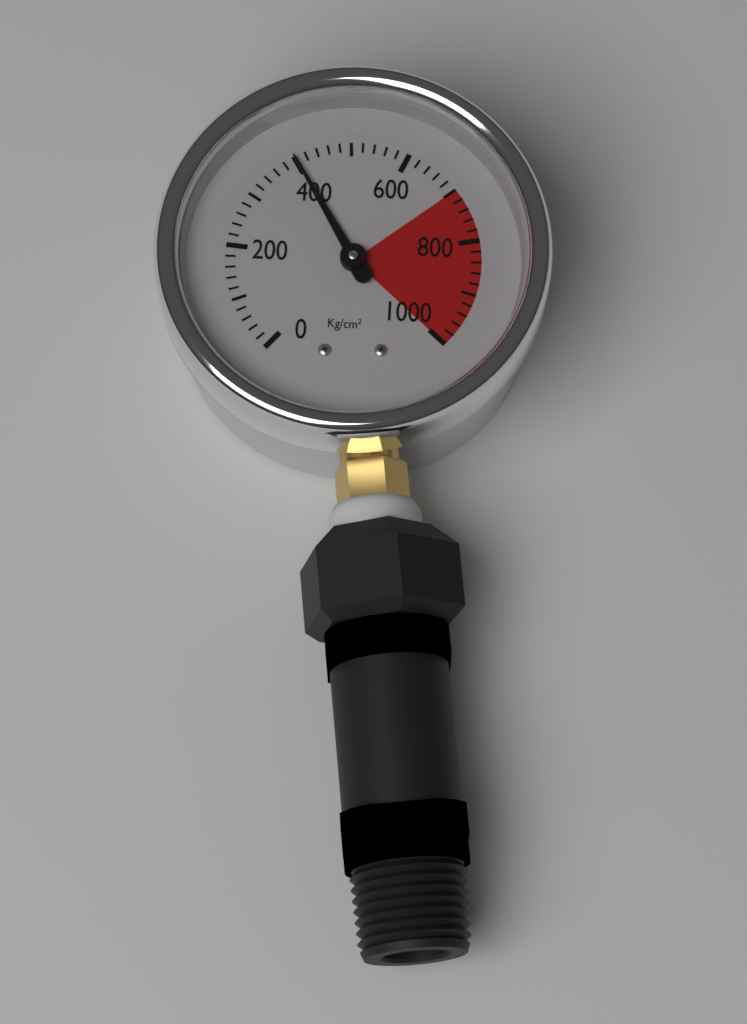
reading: 400 kg/cm²
